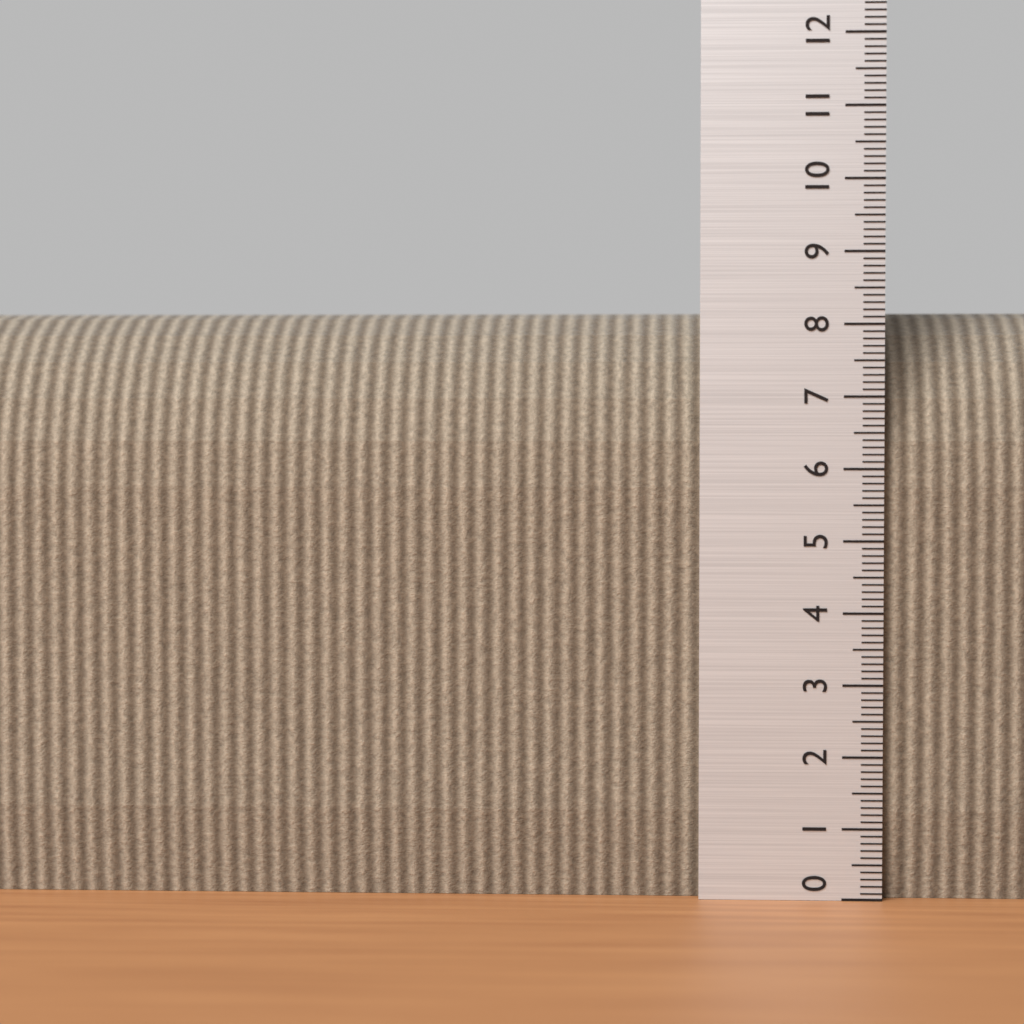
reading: 8.2 (no unit)
